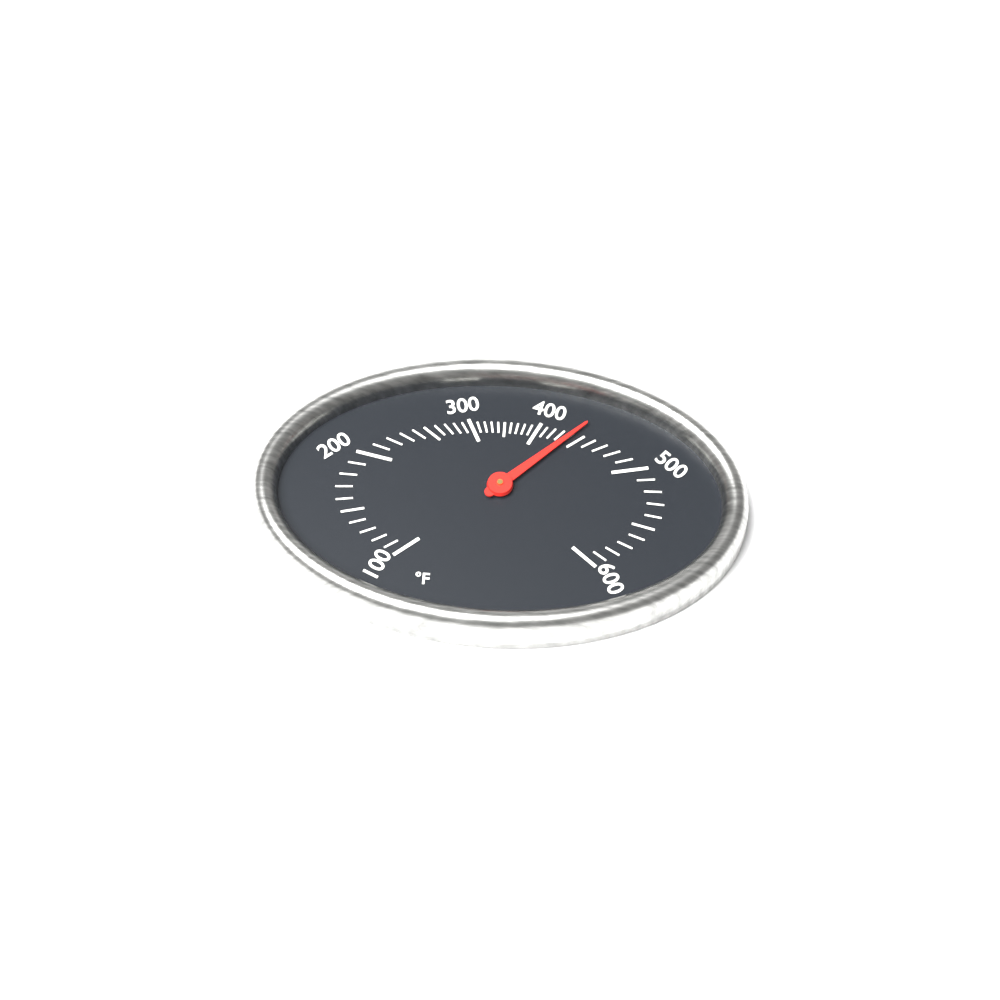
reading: 440 °F
